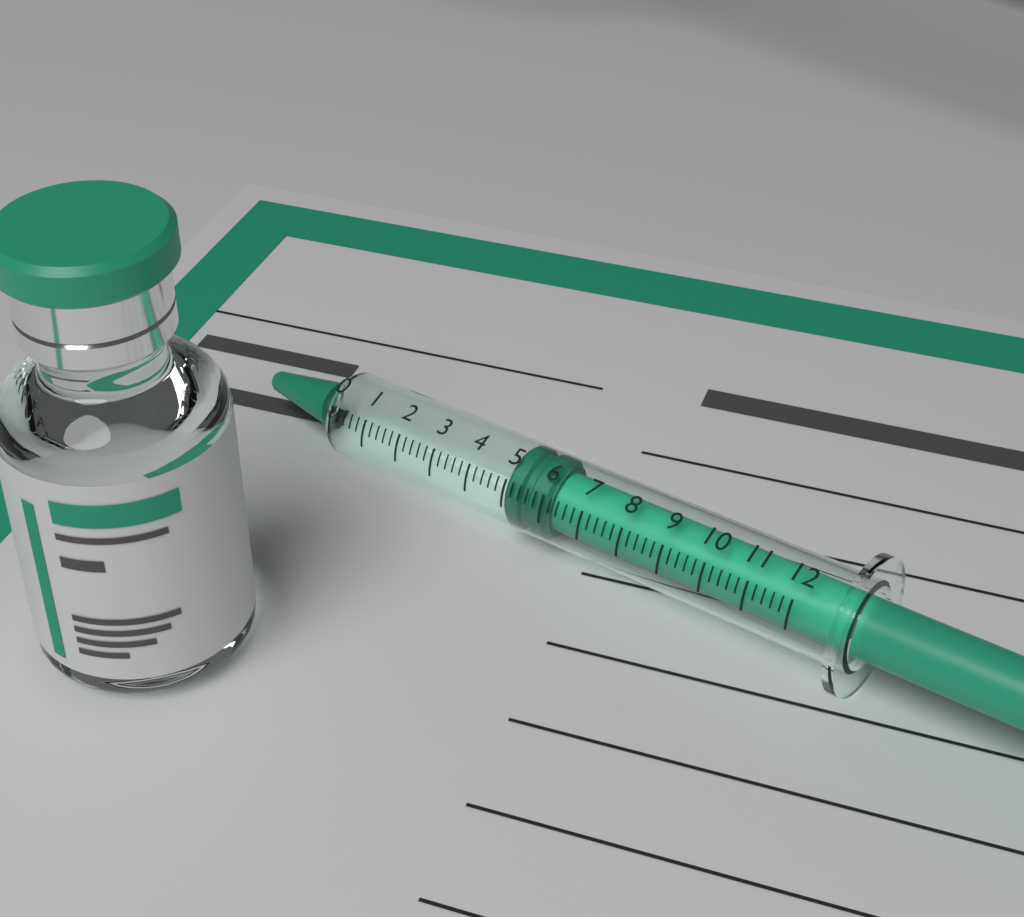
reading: 5.0 (no unit)
